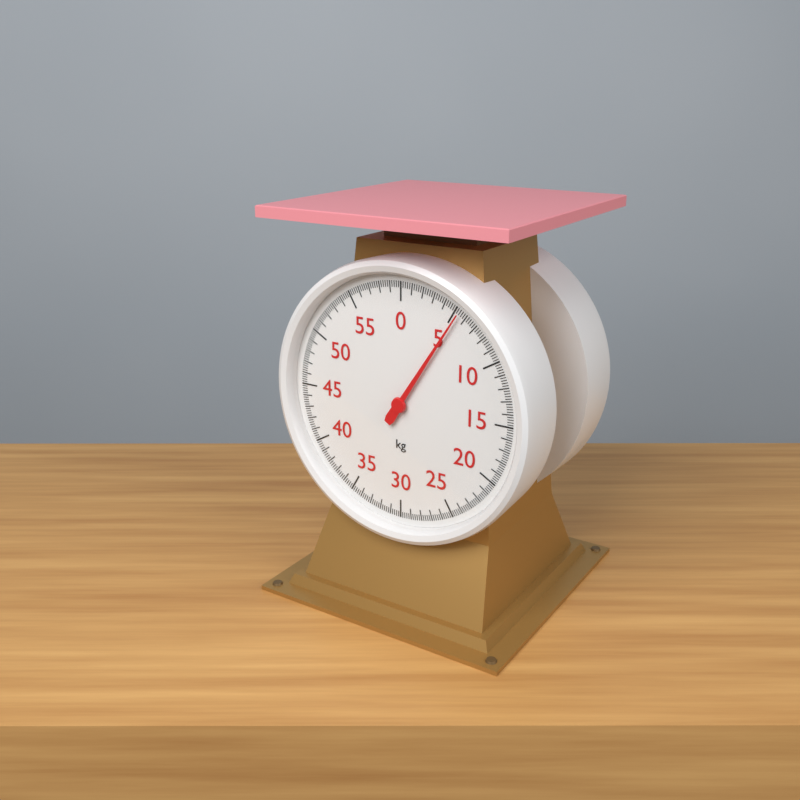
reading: 5.4 kg
